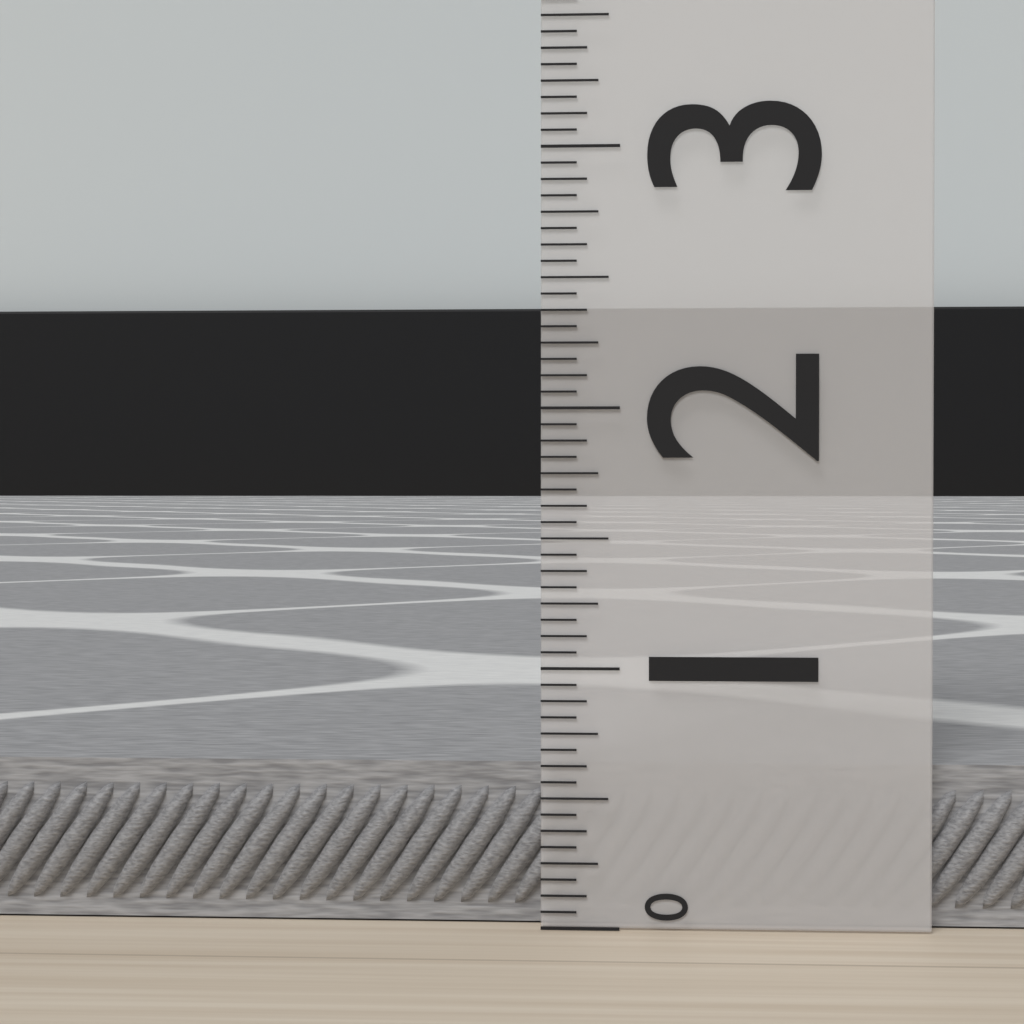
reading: 0.6250 (no unit)
